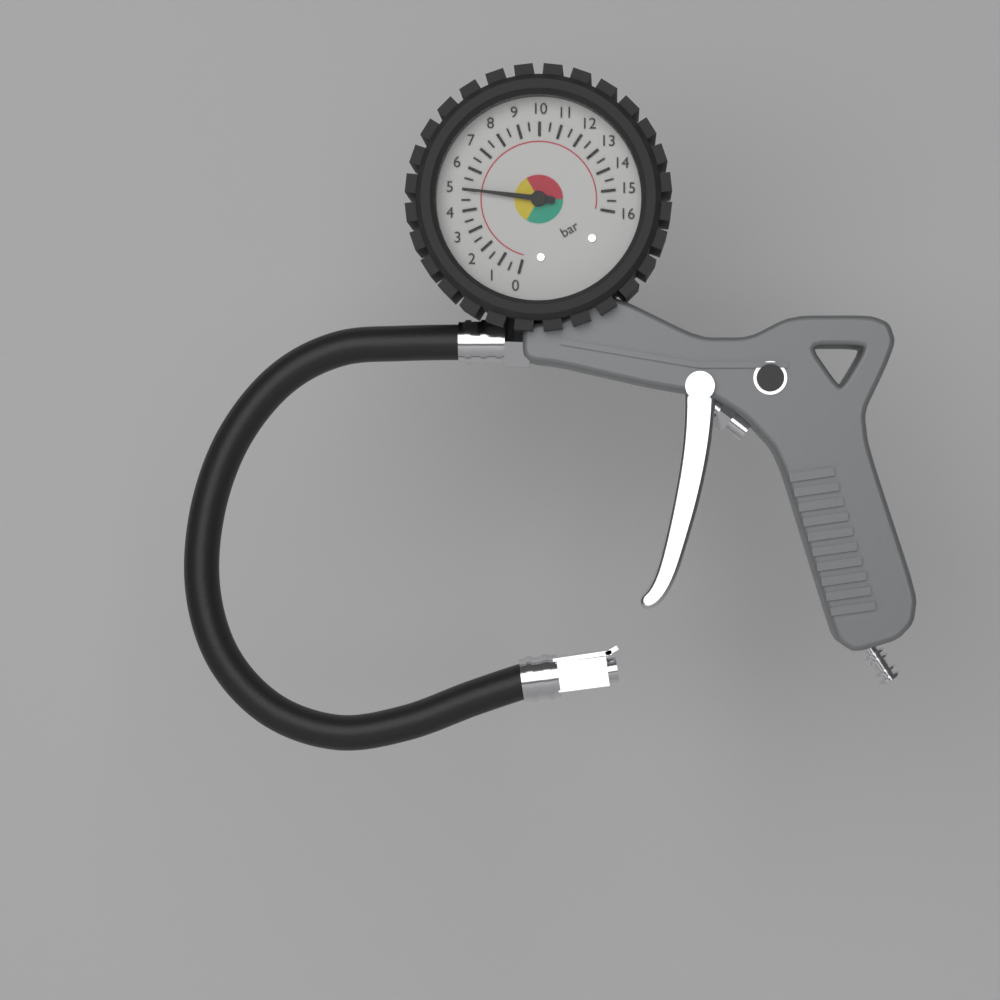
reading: 5.0 bar
